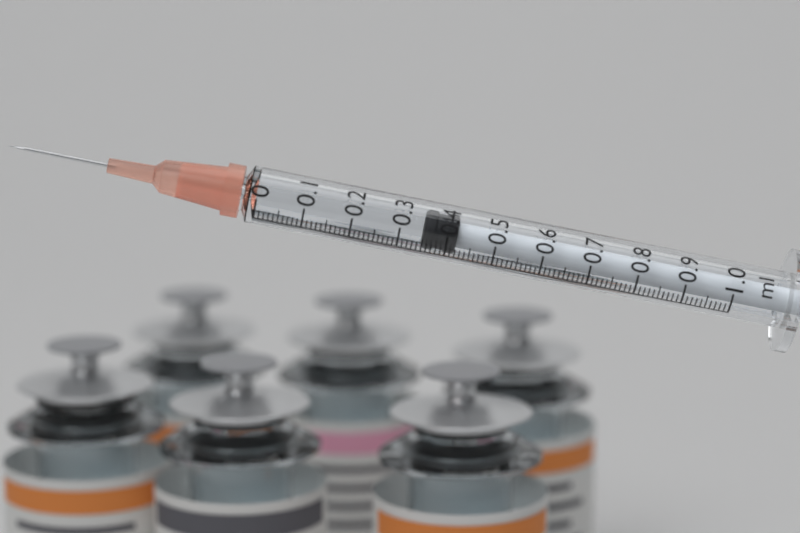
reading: 0.35 ml
